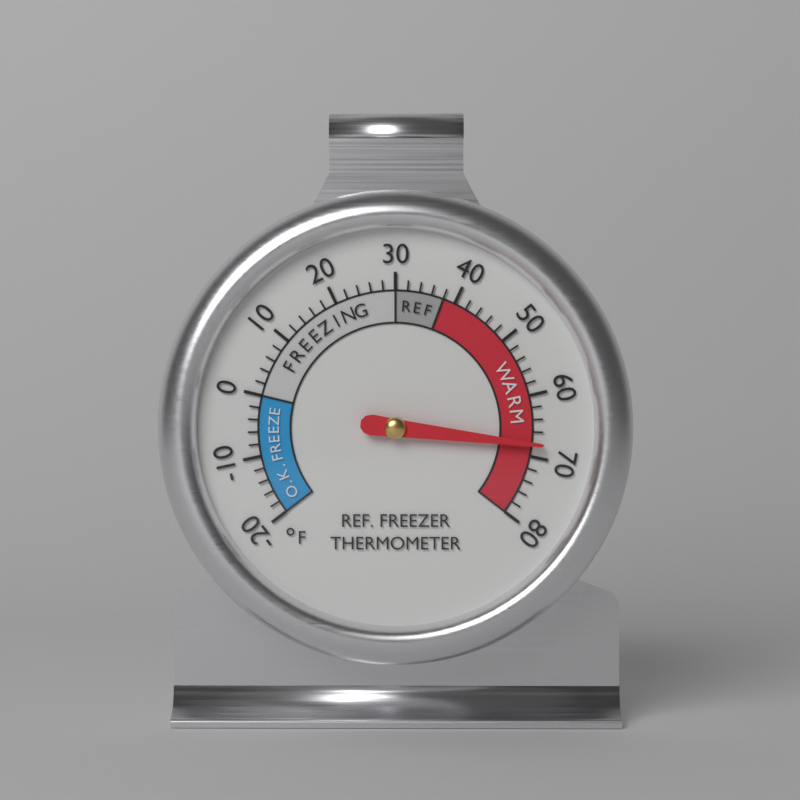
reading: 68 °F
